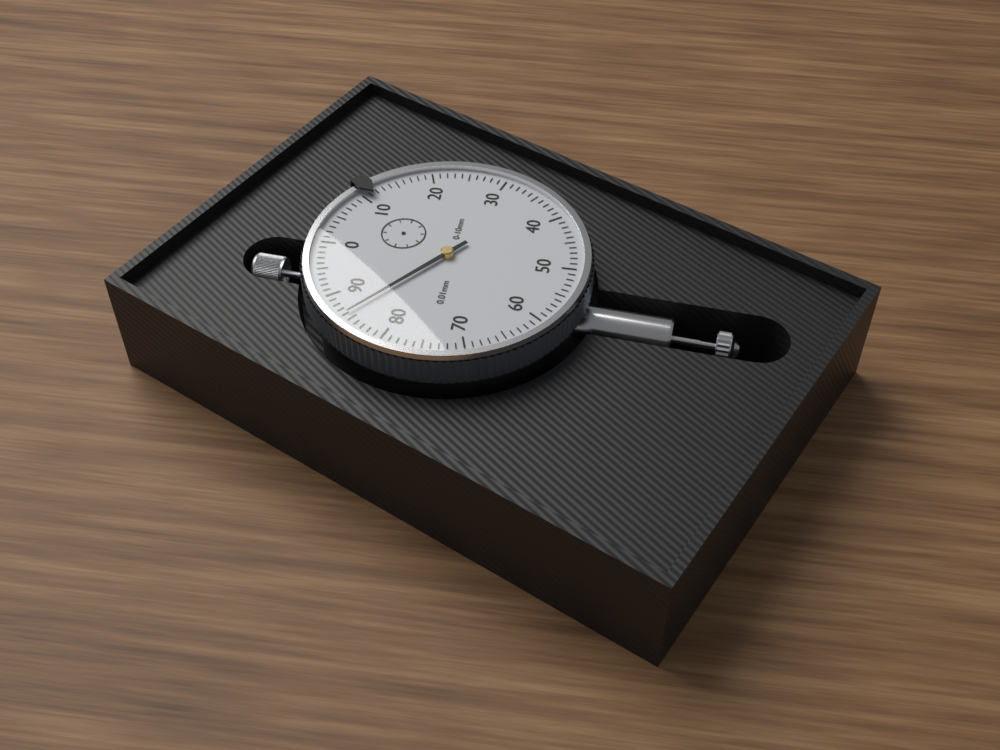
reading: 0.86 mm
